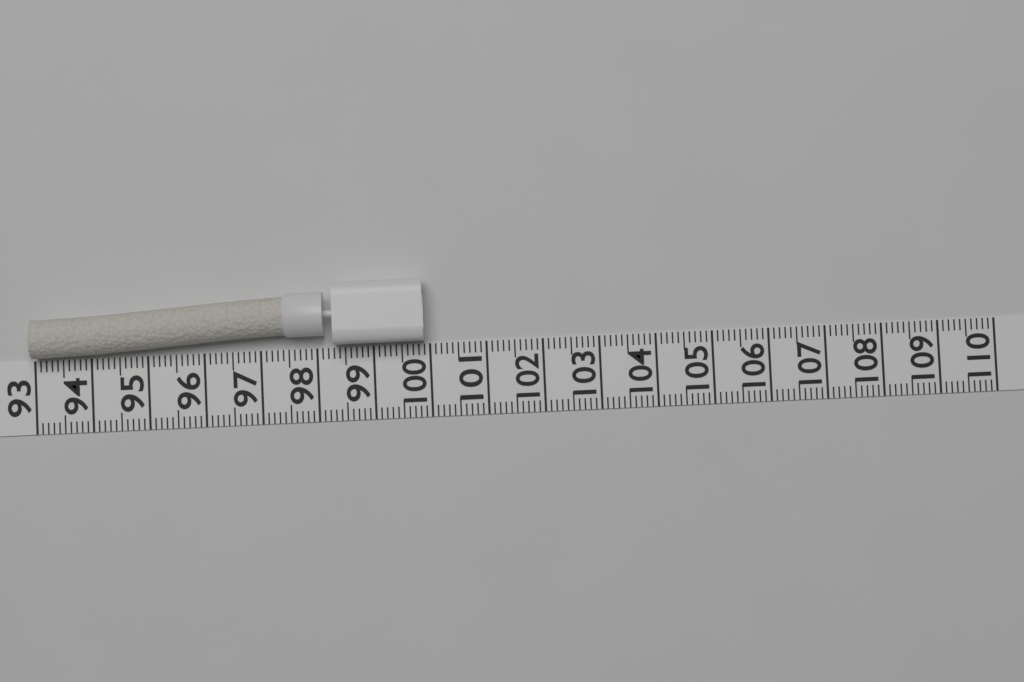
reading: 99.9 (no unit)
